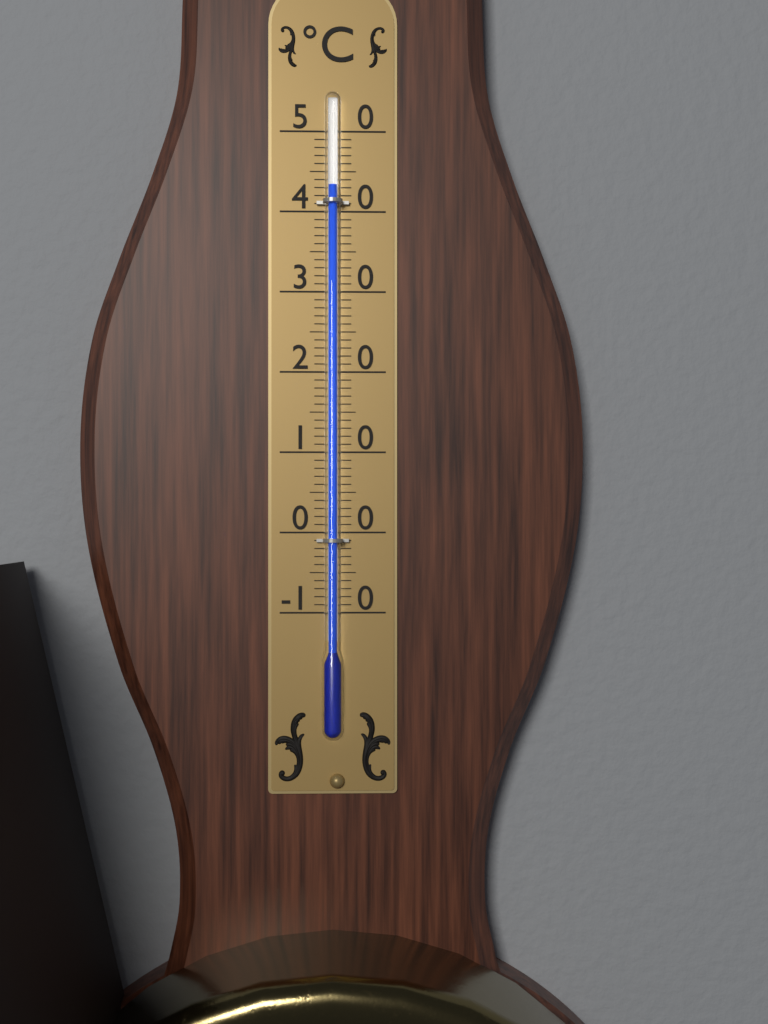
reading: 43 °C
